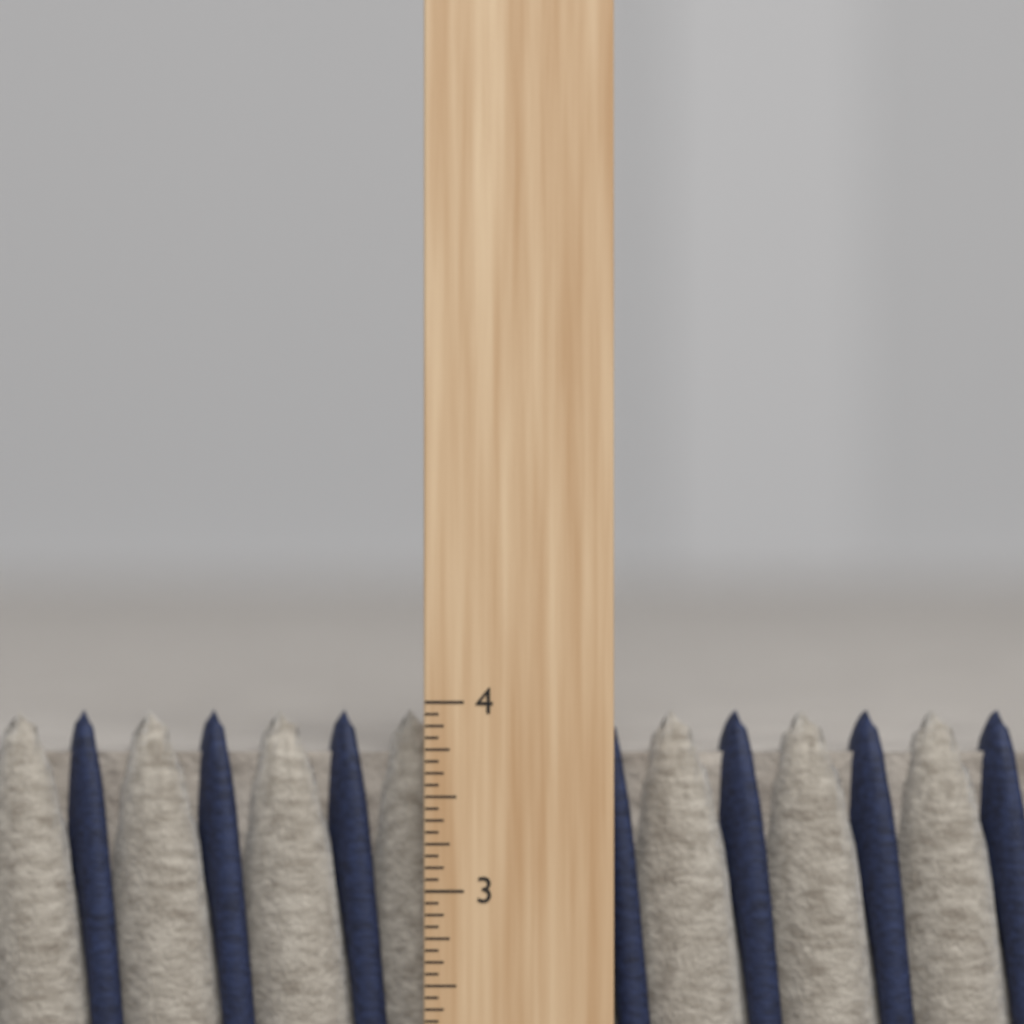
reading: 3.9375 inch
